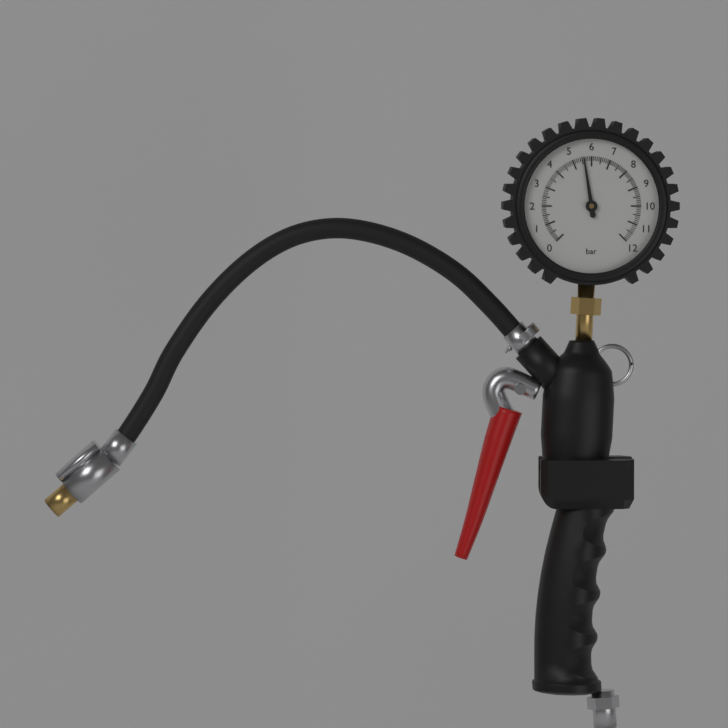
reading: 5.6 bar
